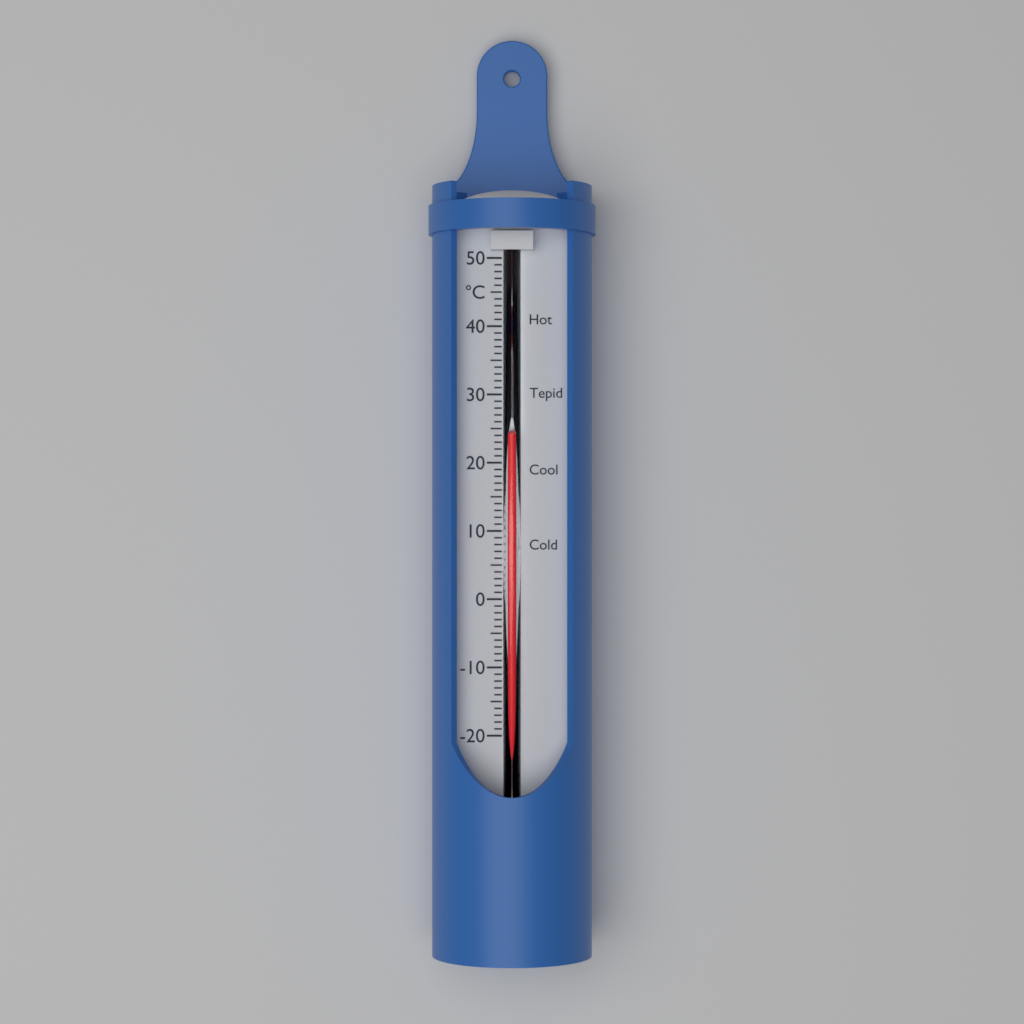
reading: 24 °C
